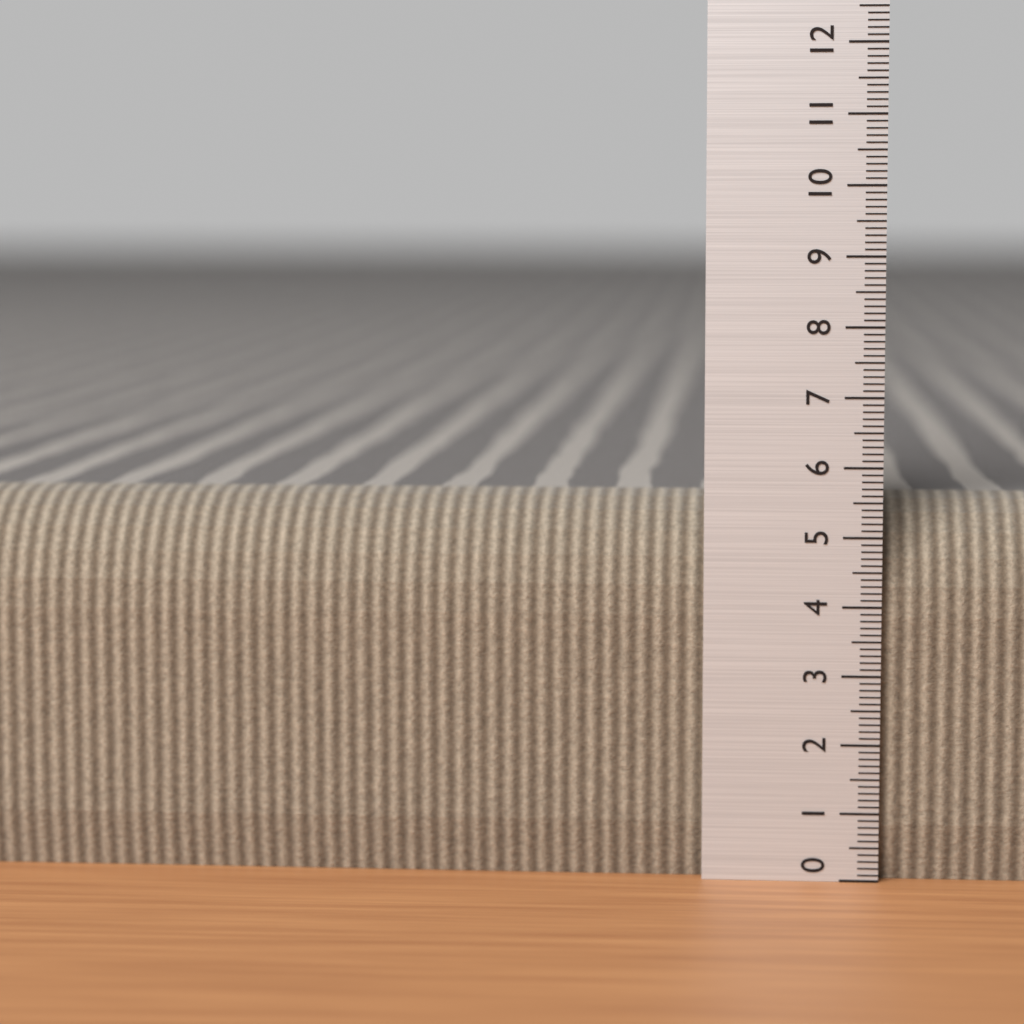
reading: 5.5 (no unit)
